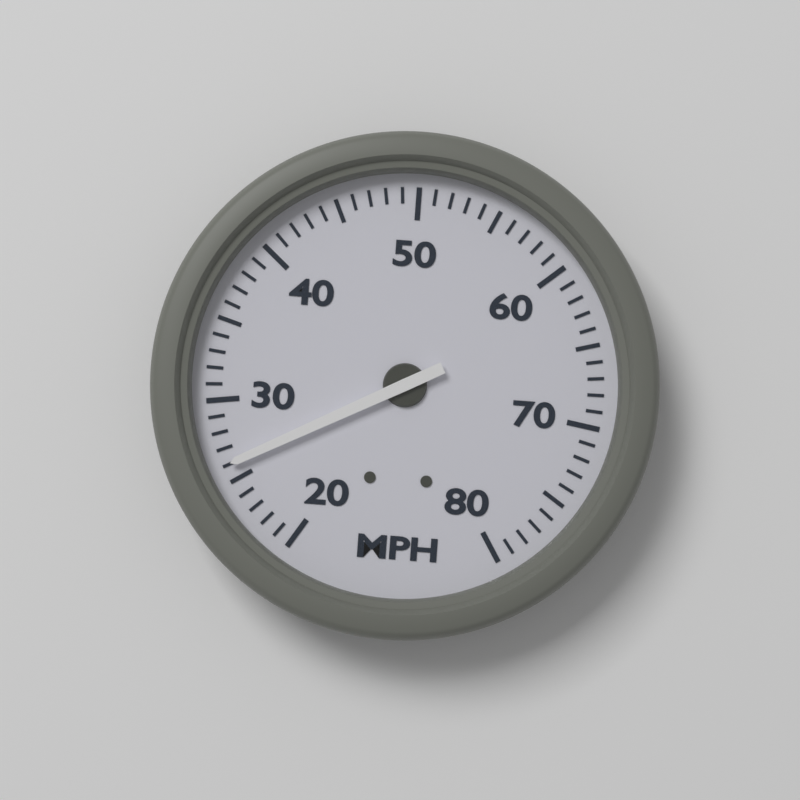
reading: 26 MPH
